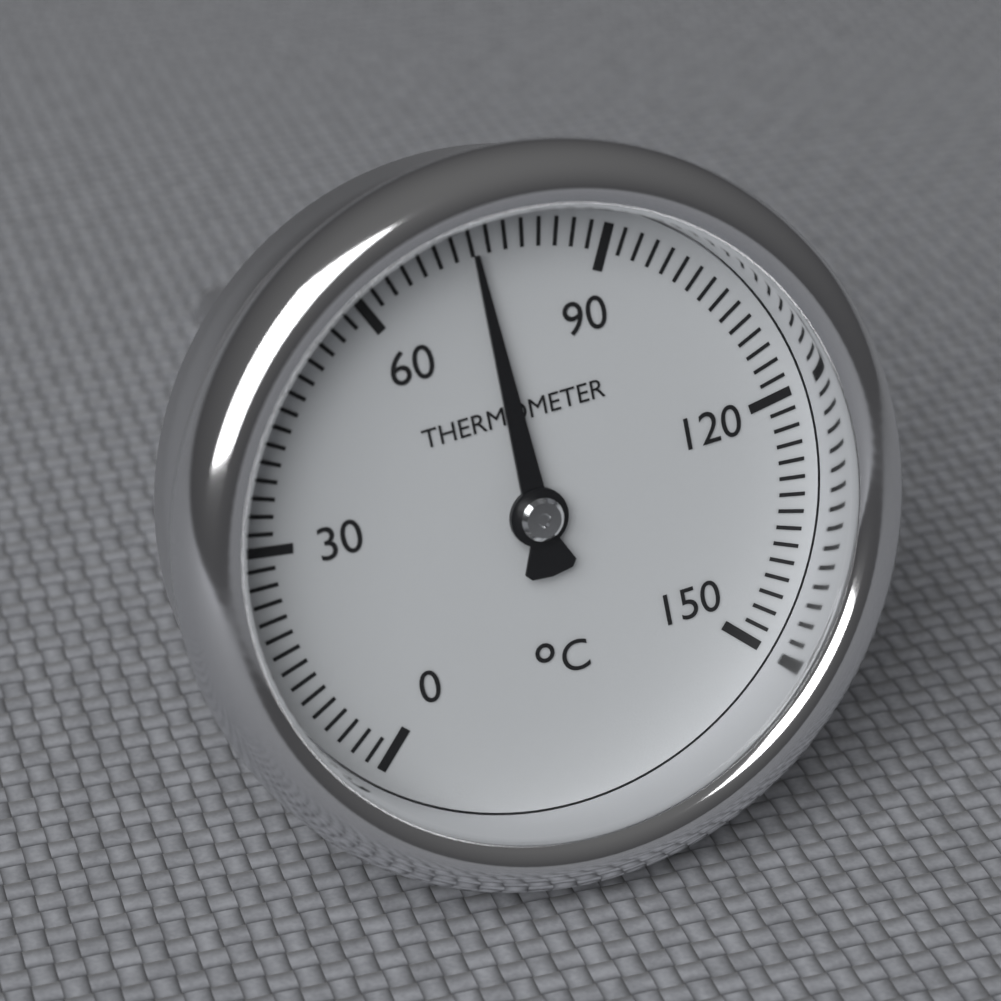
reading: 74 °C
